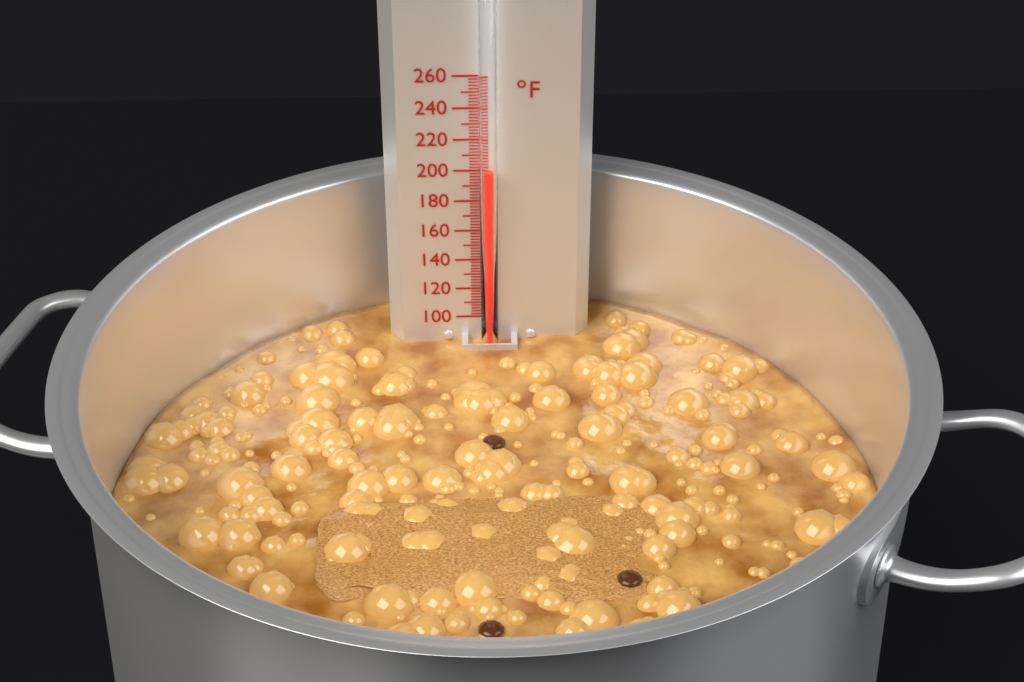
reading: 202 °F
